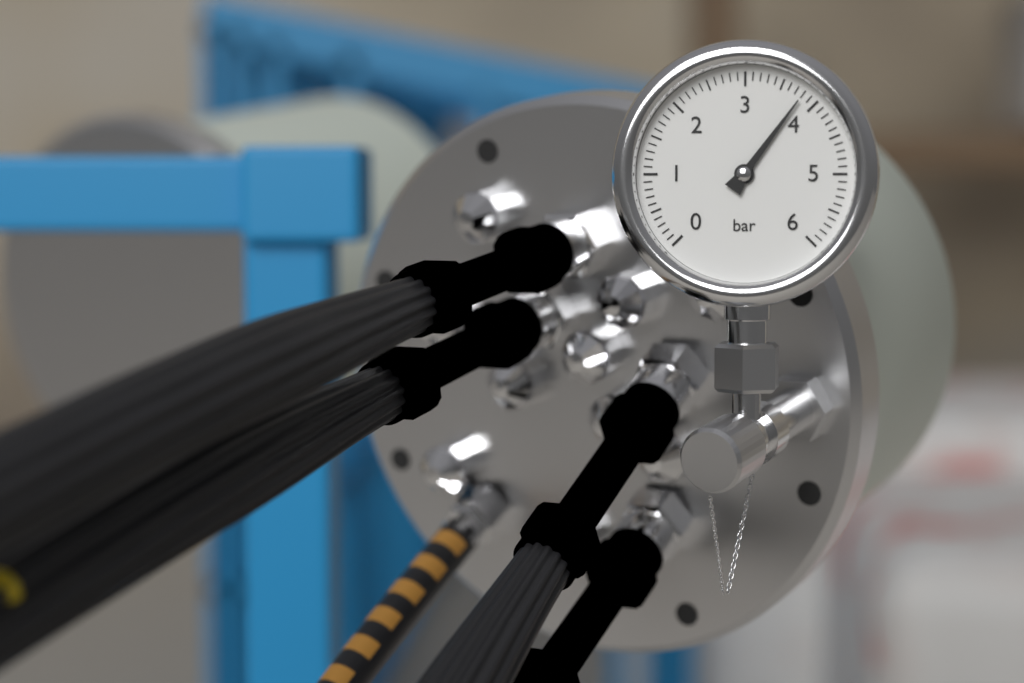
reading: 3.8 bar
